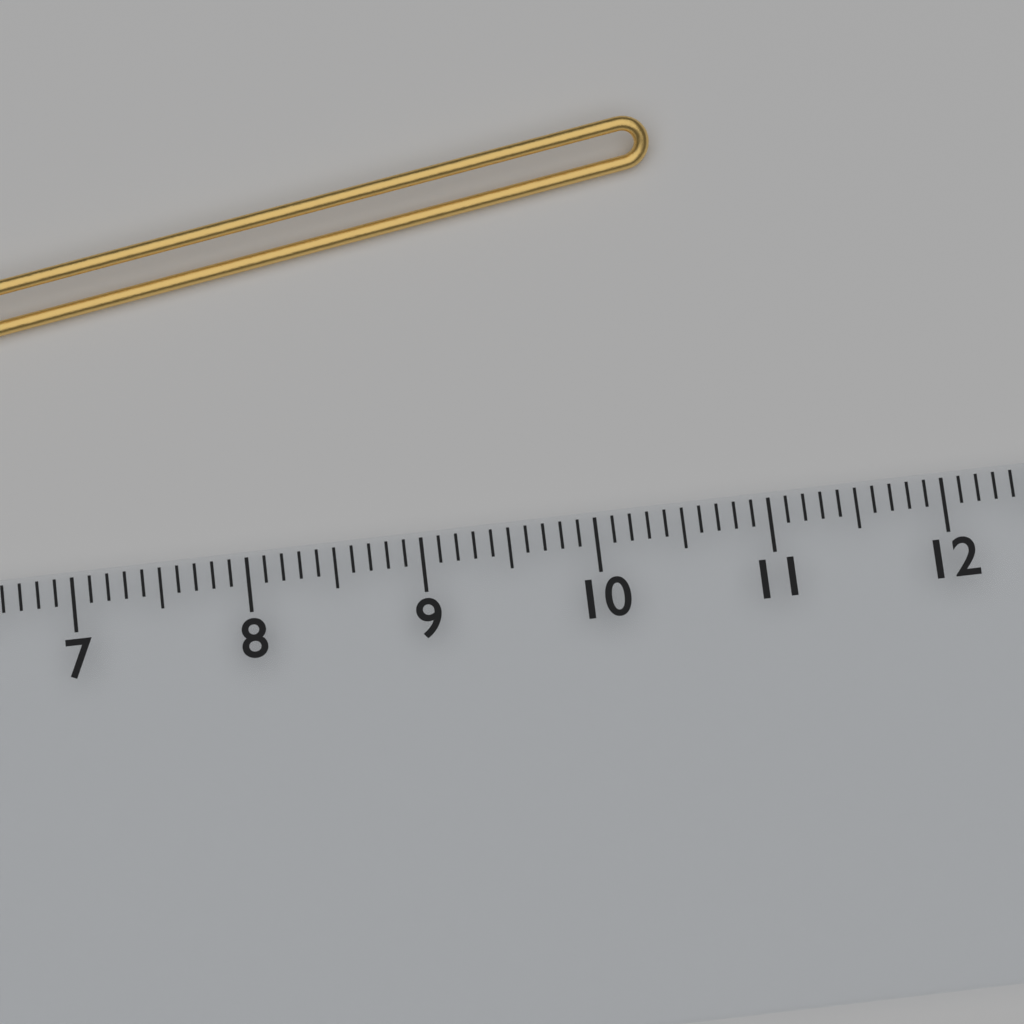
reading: 10.6 cm
